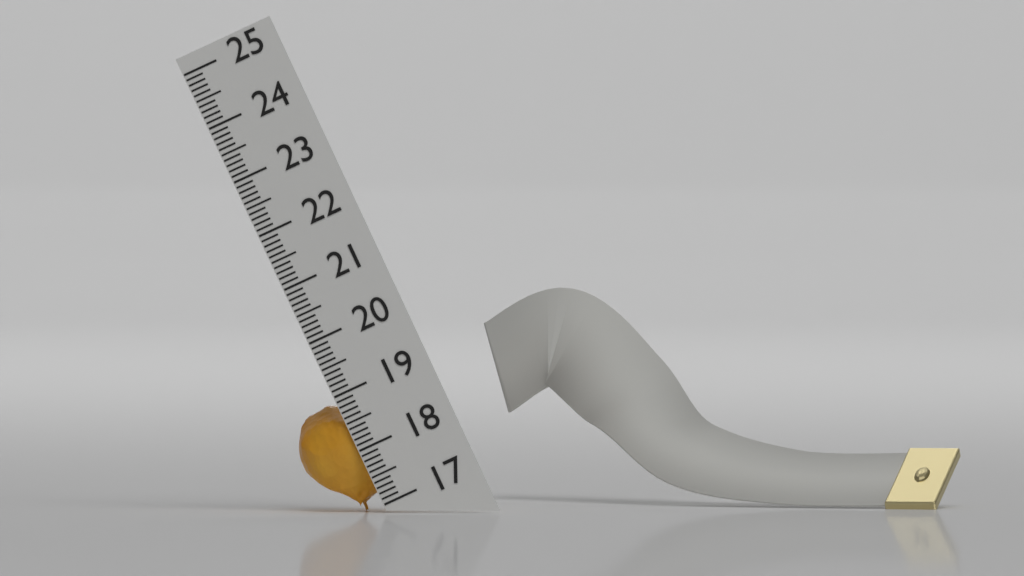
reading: 18.9 (no unit)
